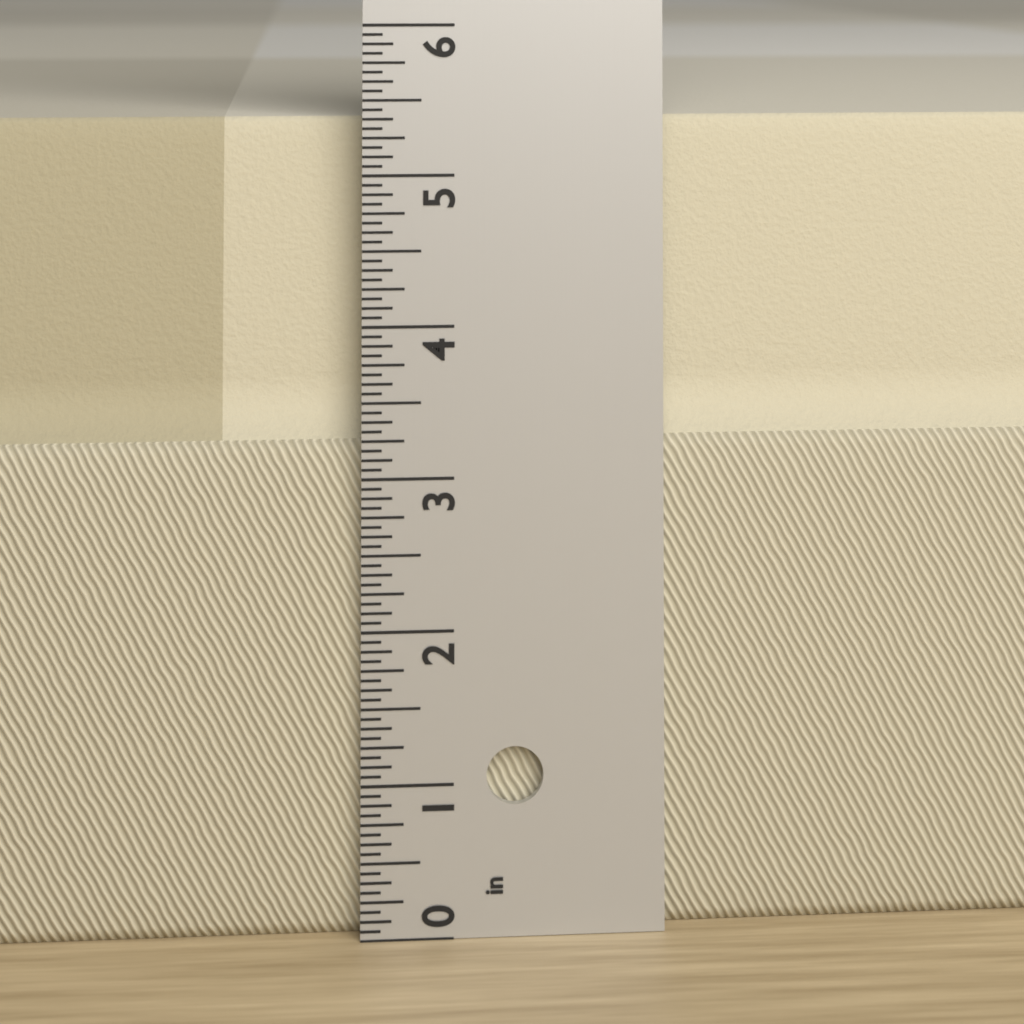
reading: 5.3750 in
